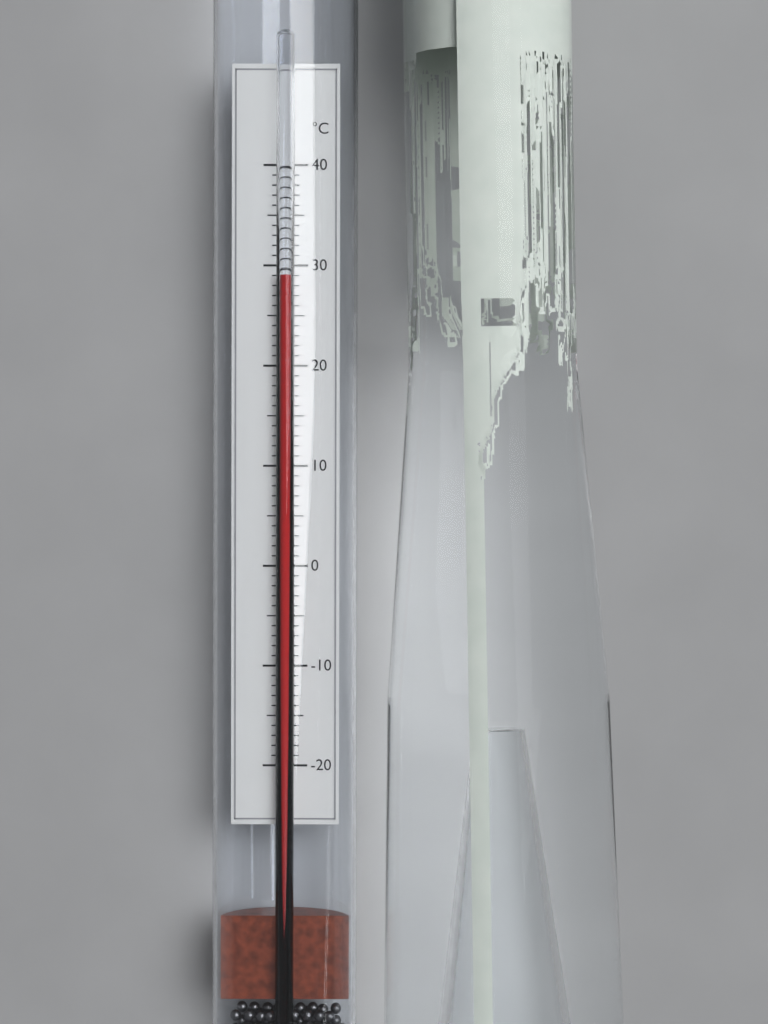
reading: 29 °C
